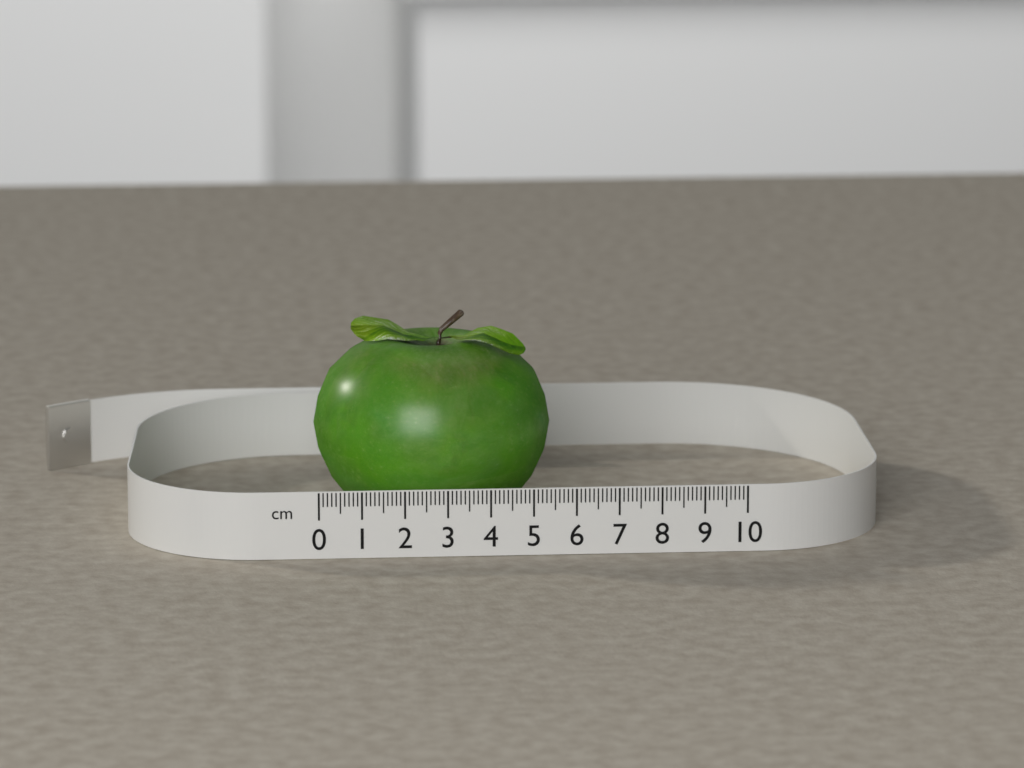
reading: 5.6 cm
